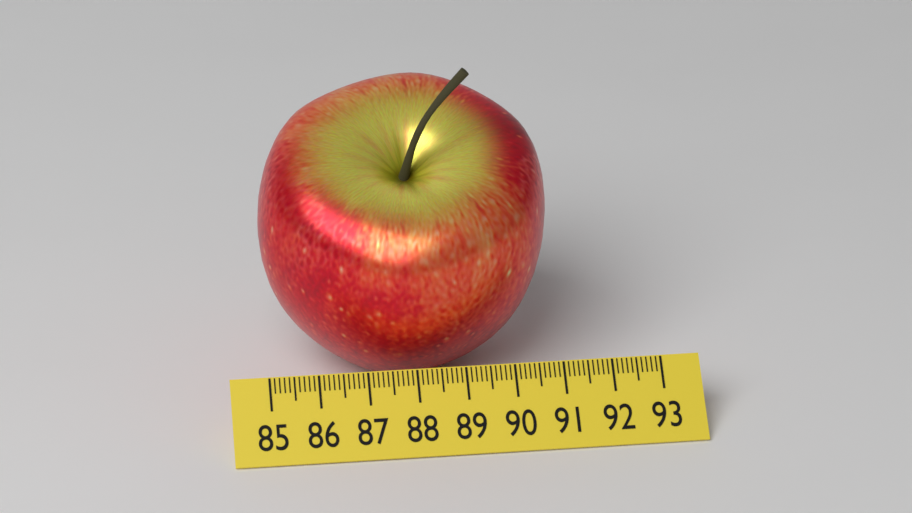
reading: 91.0 (no unit)
